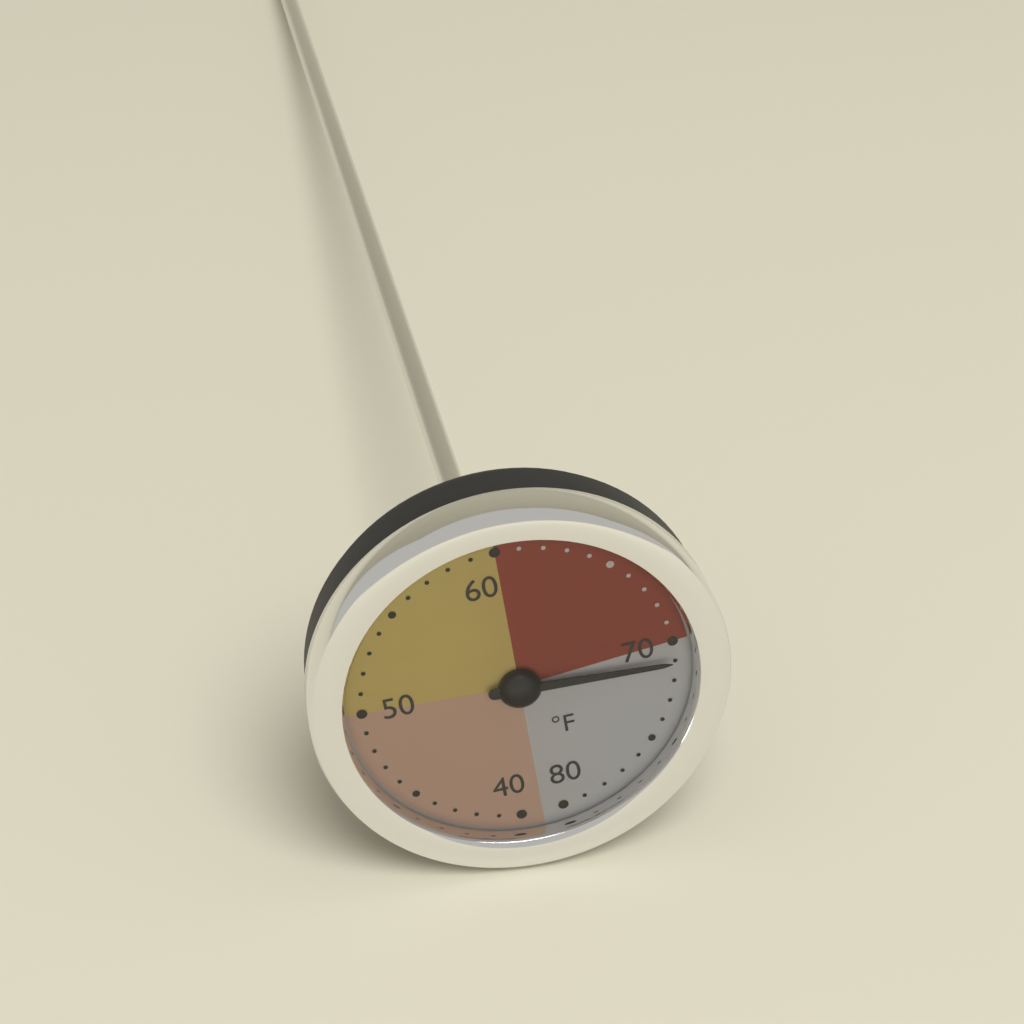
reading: 71 °F
